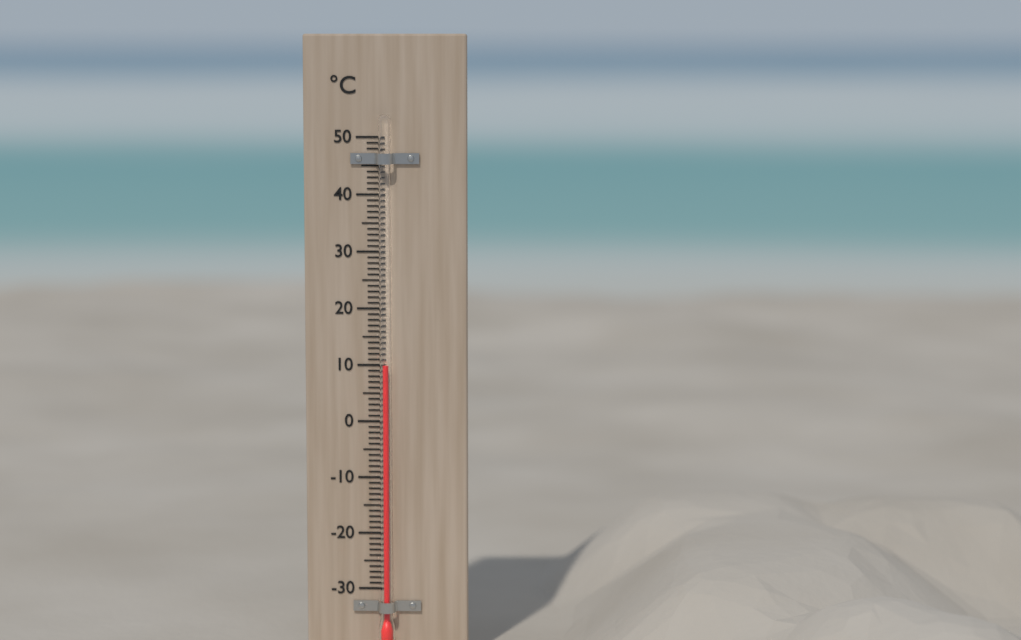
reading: 10 °C
